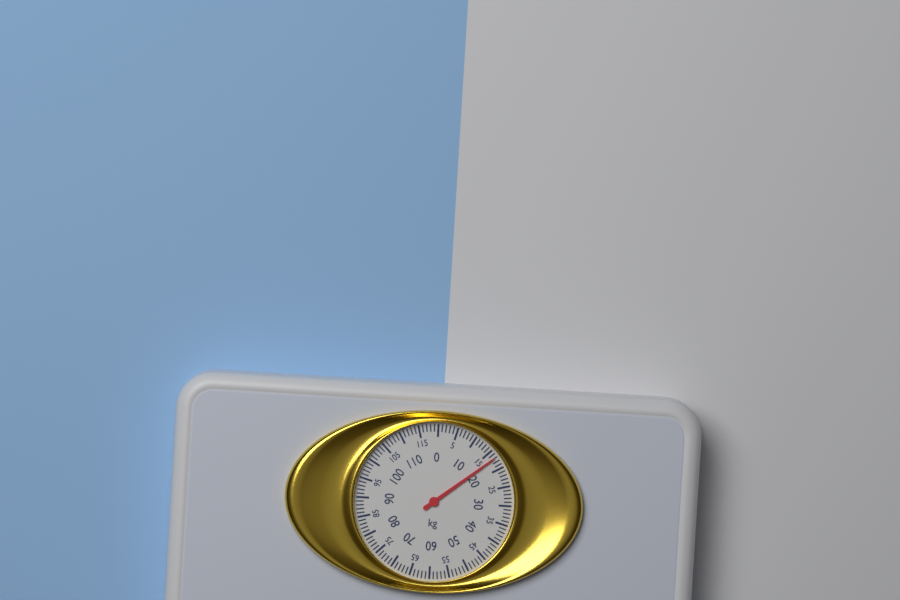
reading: 17 kg
